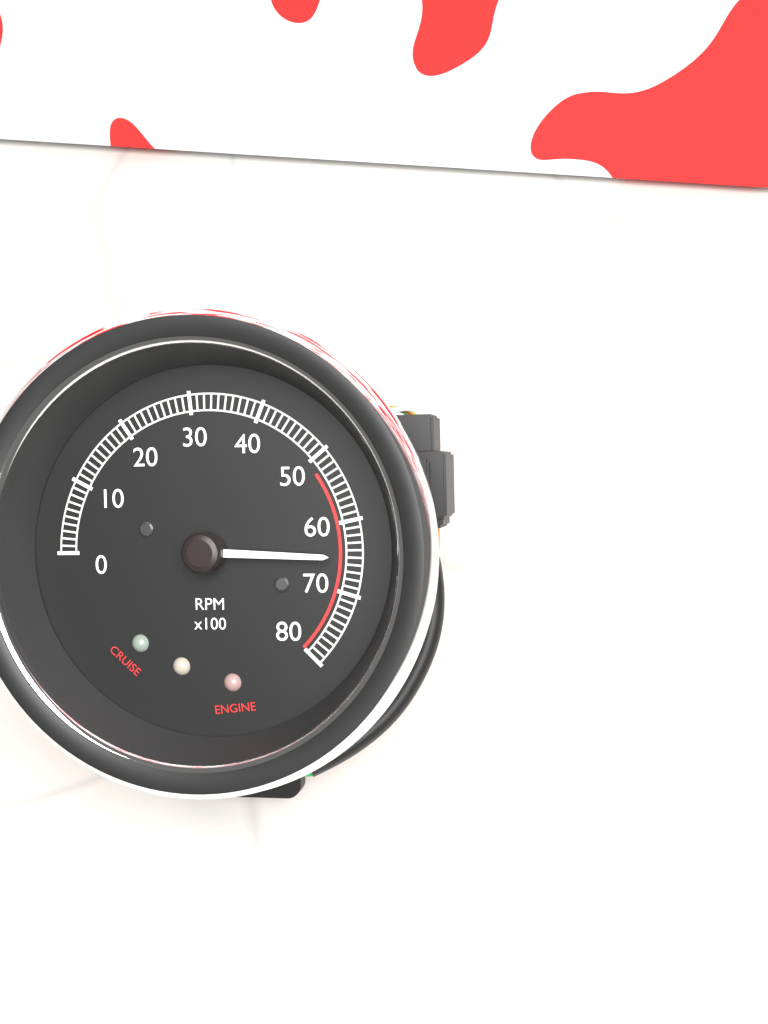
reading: 6500 RPM
